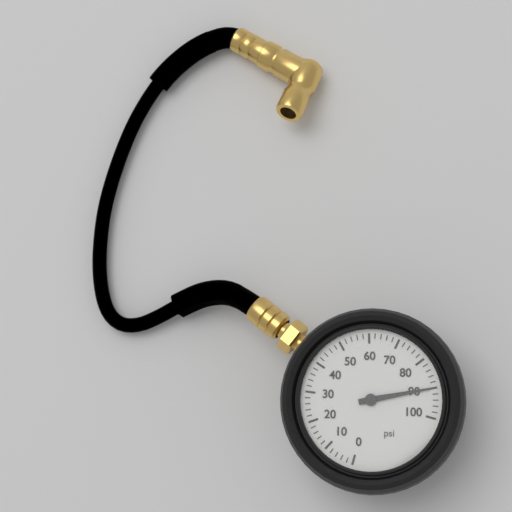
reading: 90 psi
